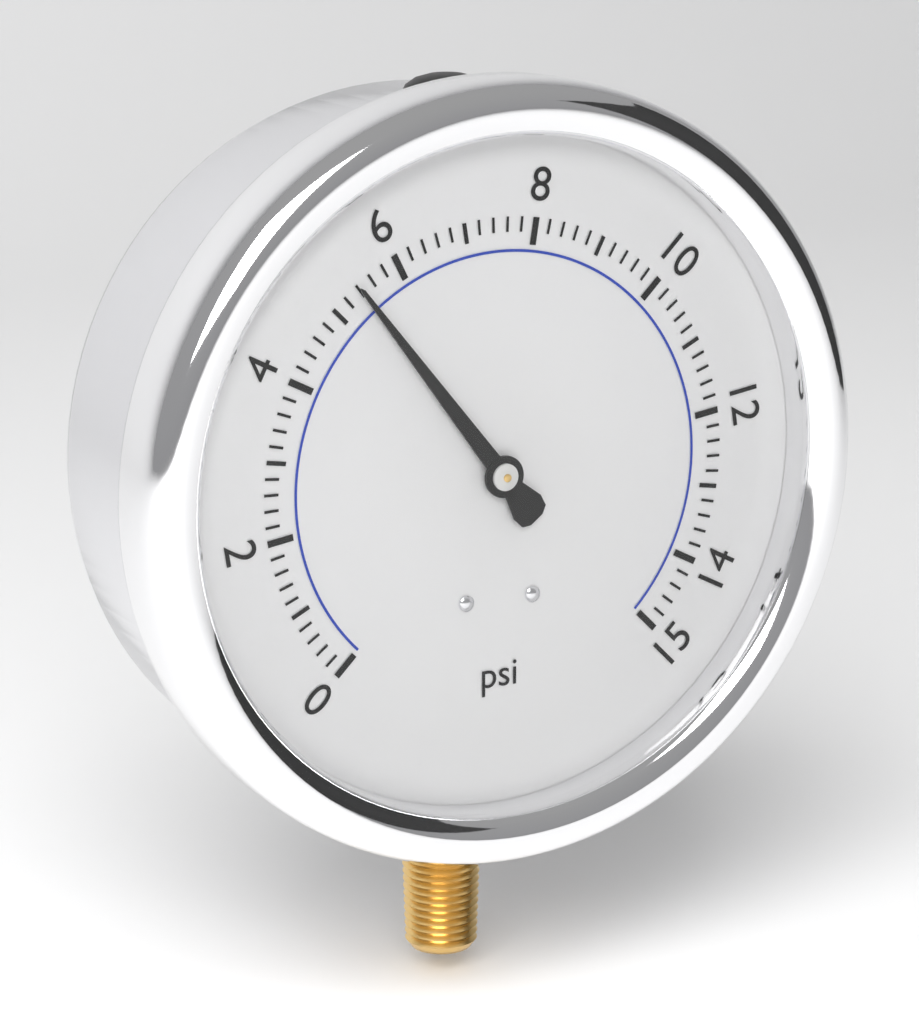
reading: 5.4 psi
